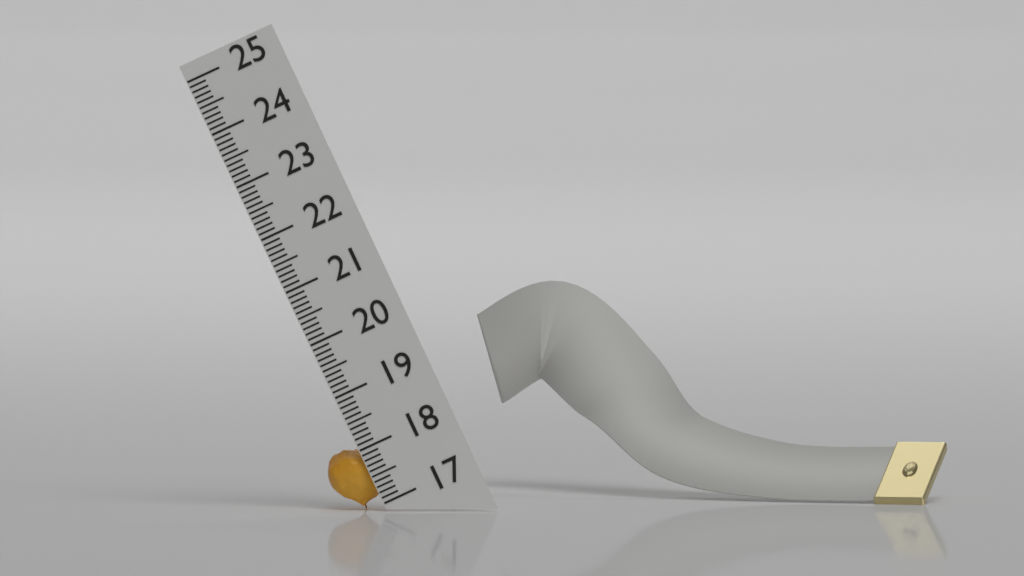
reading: 18.1 (no unit)
